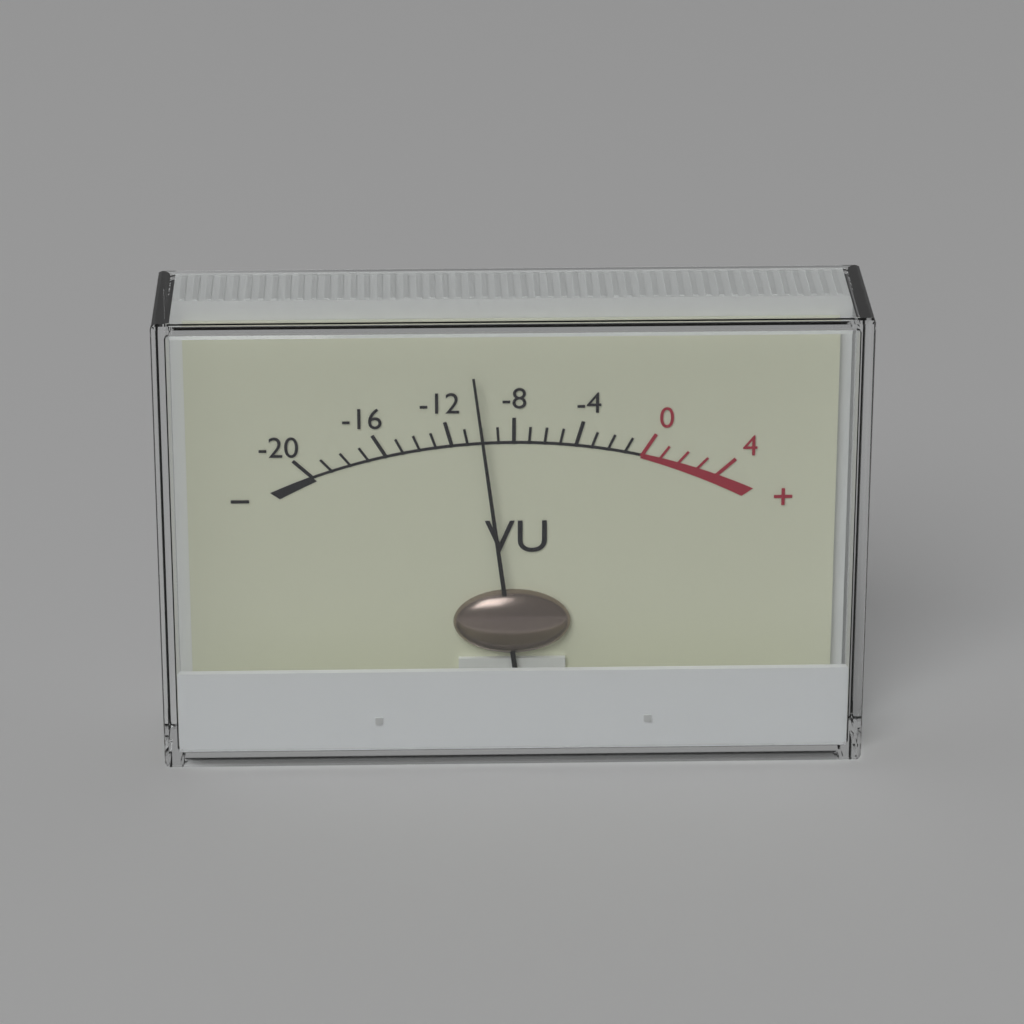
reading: -10 VU
